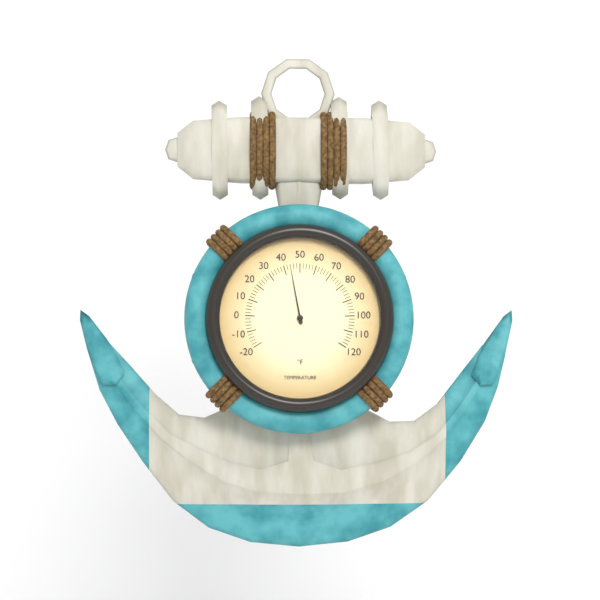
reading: 44 °F
